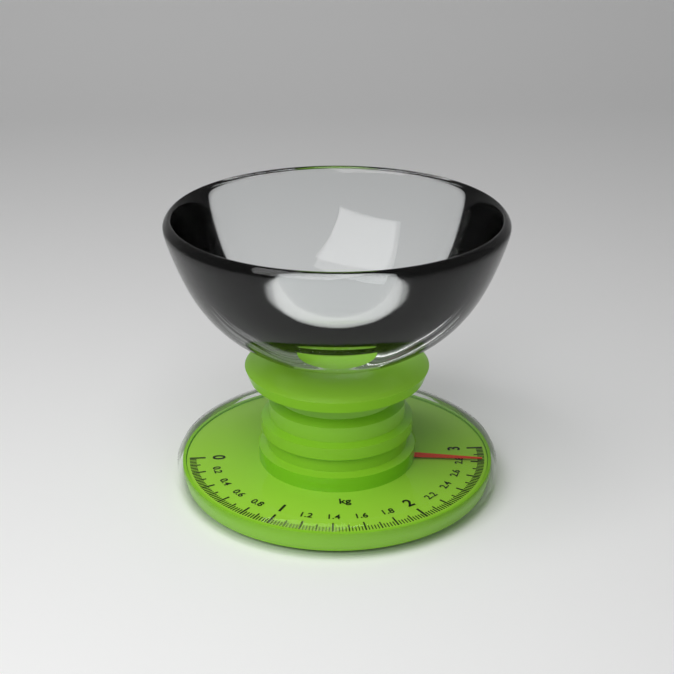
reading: 2.82 kg
